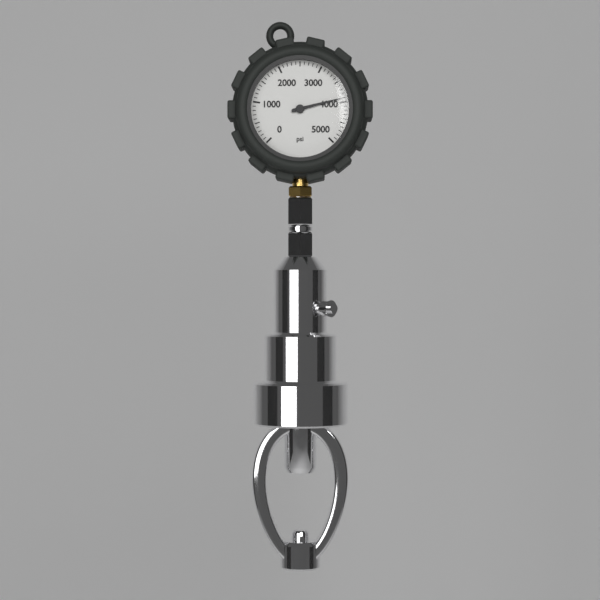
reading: 3900 psi
